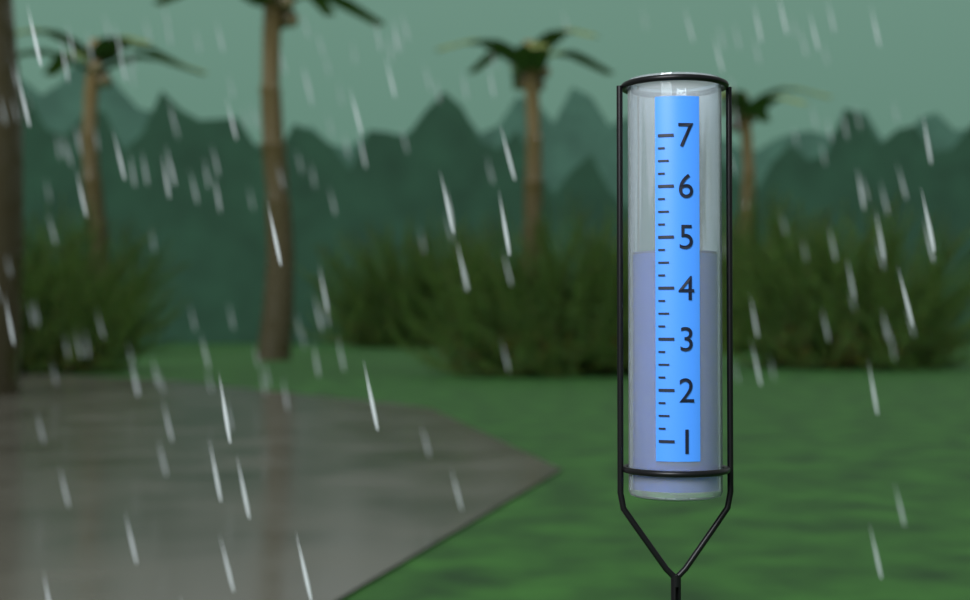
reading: 4.75 (no unit)
